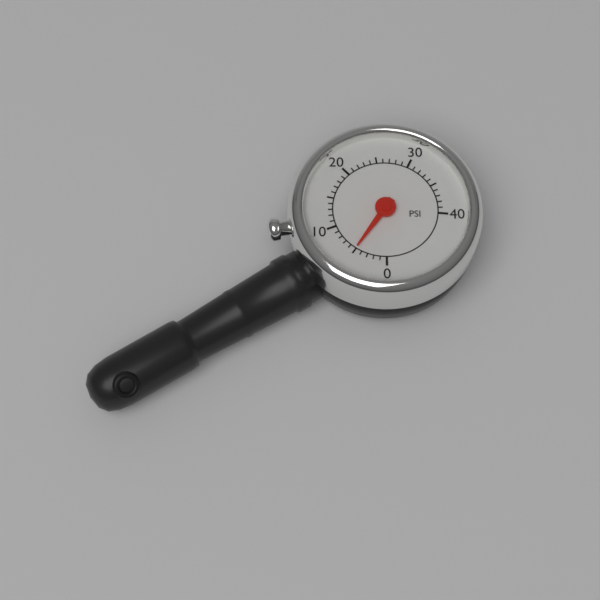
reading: 5 psi
